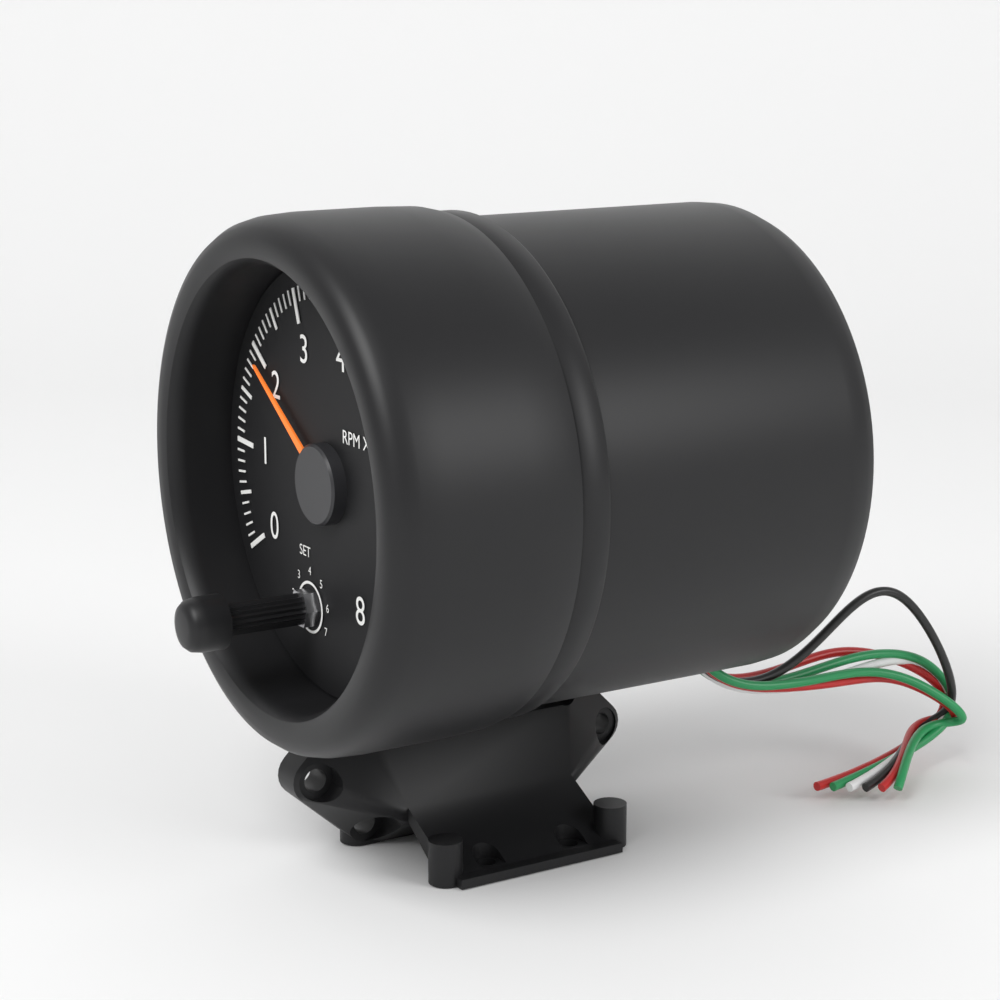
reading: 1.9 RPM x1000
